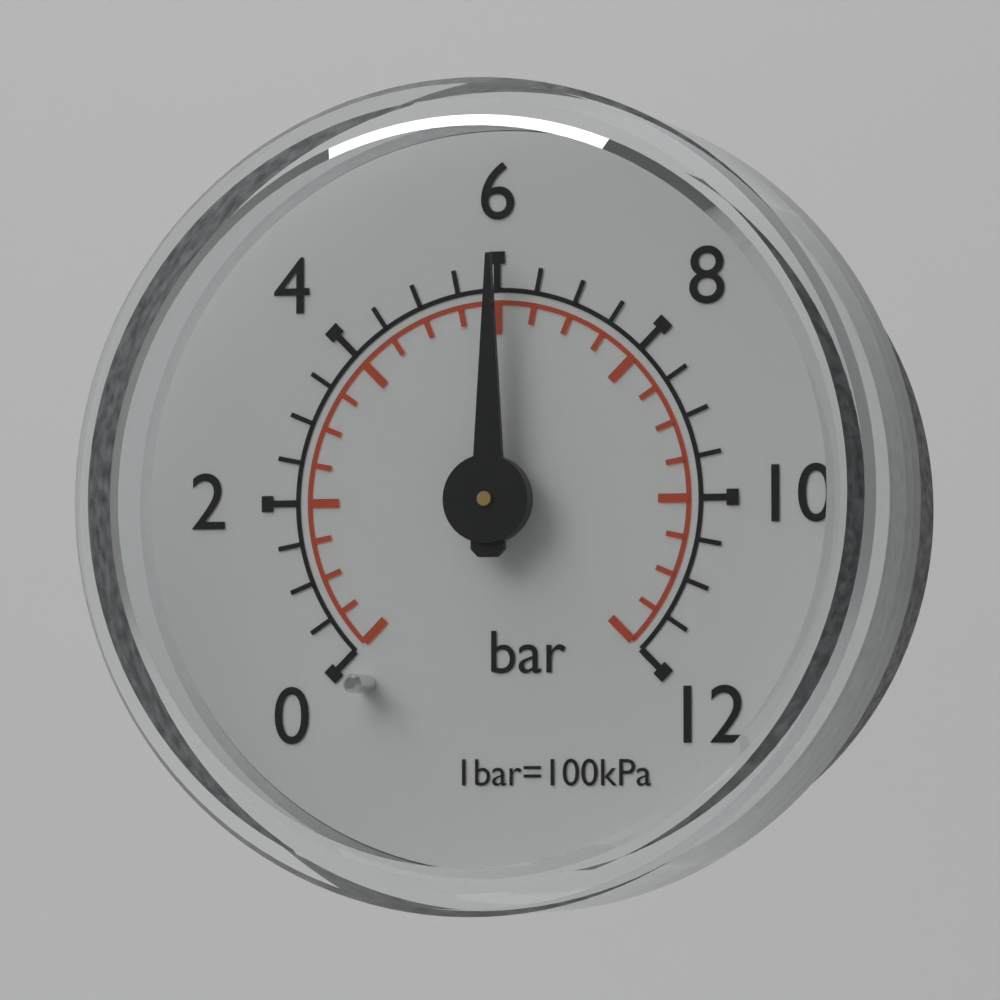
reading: 6.0 bar
